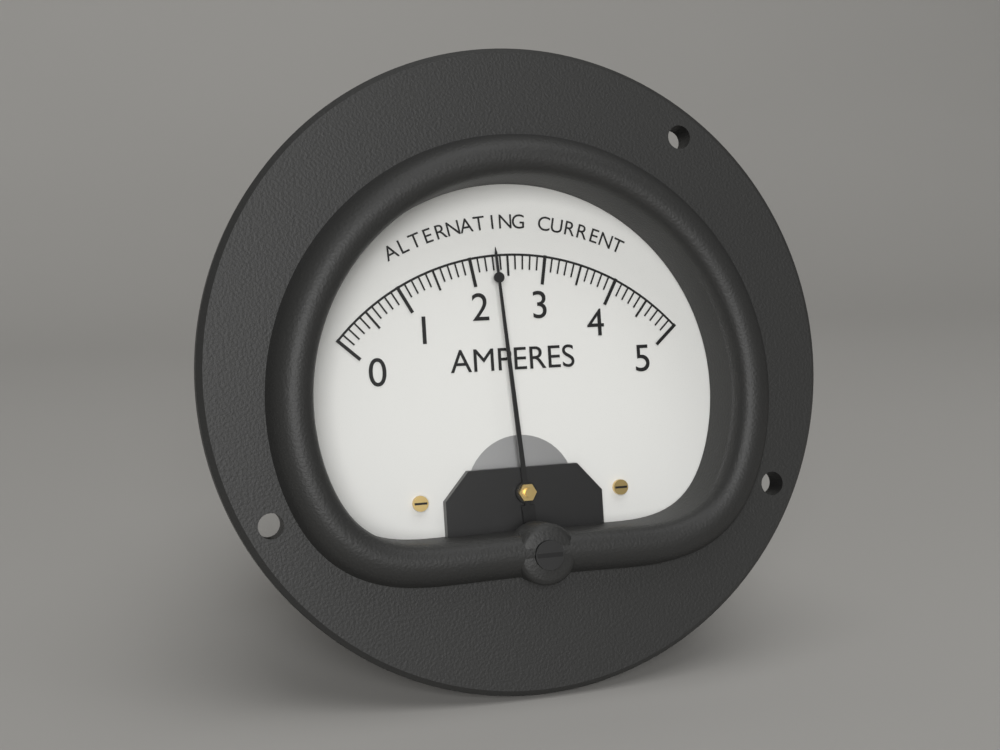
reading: 2.3 A
